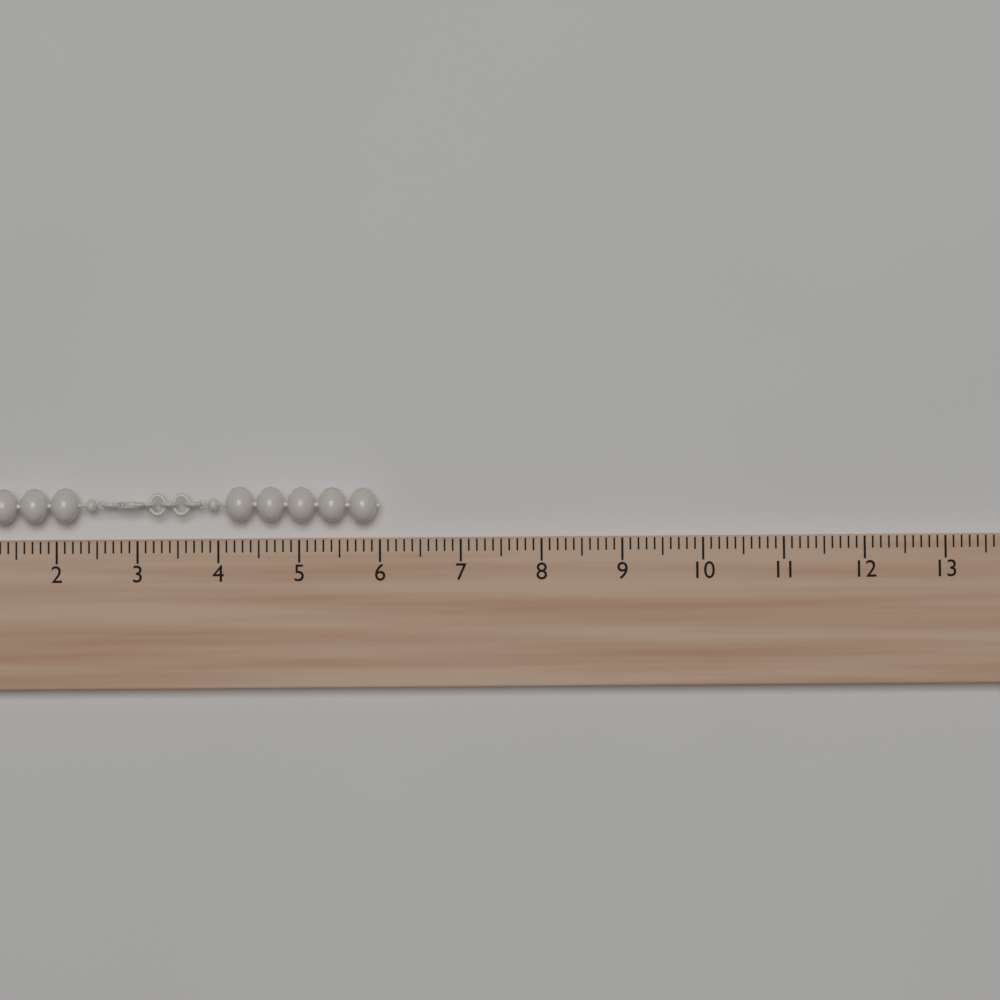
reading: 6.0 (no unit)
